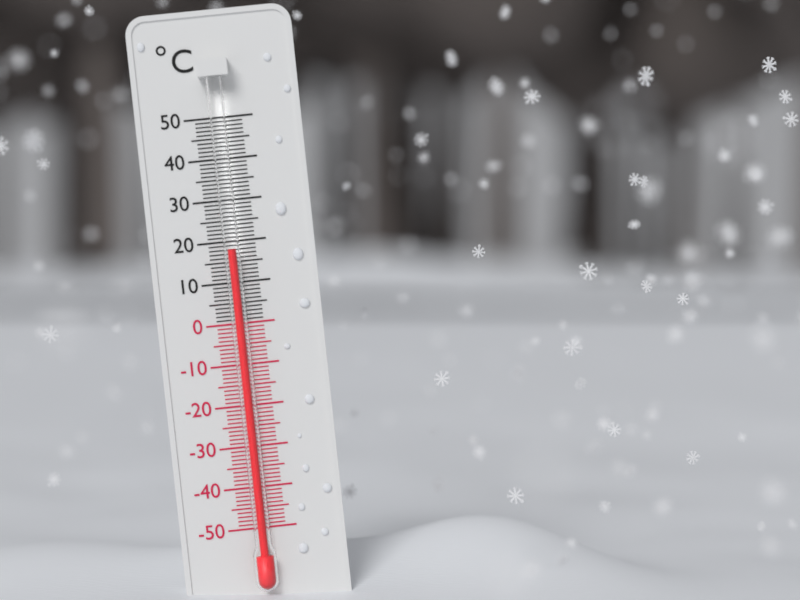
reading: 18 °C
